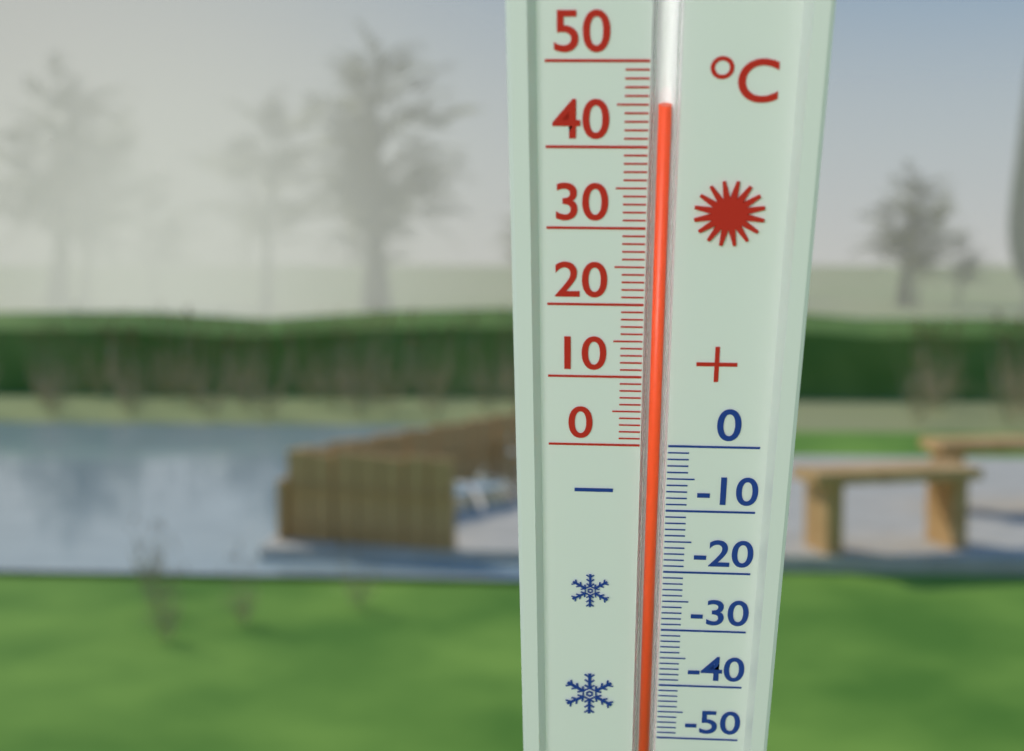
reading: 45 °C
